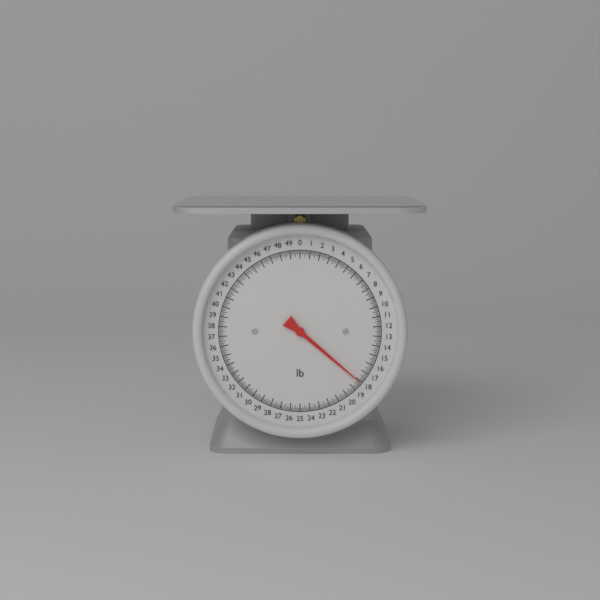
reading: 18.125 lb
